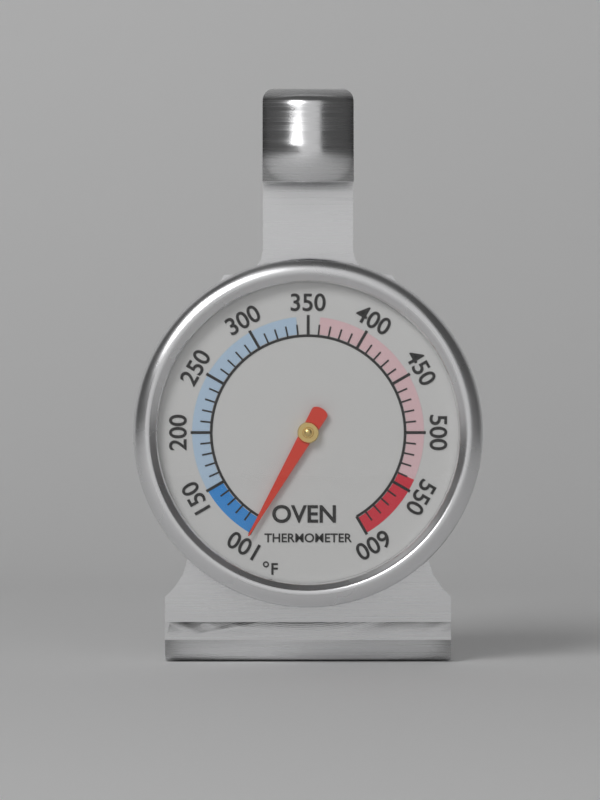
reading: 100 °F
